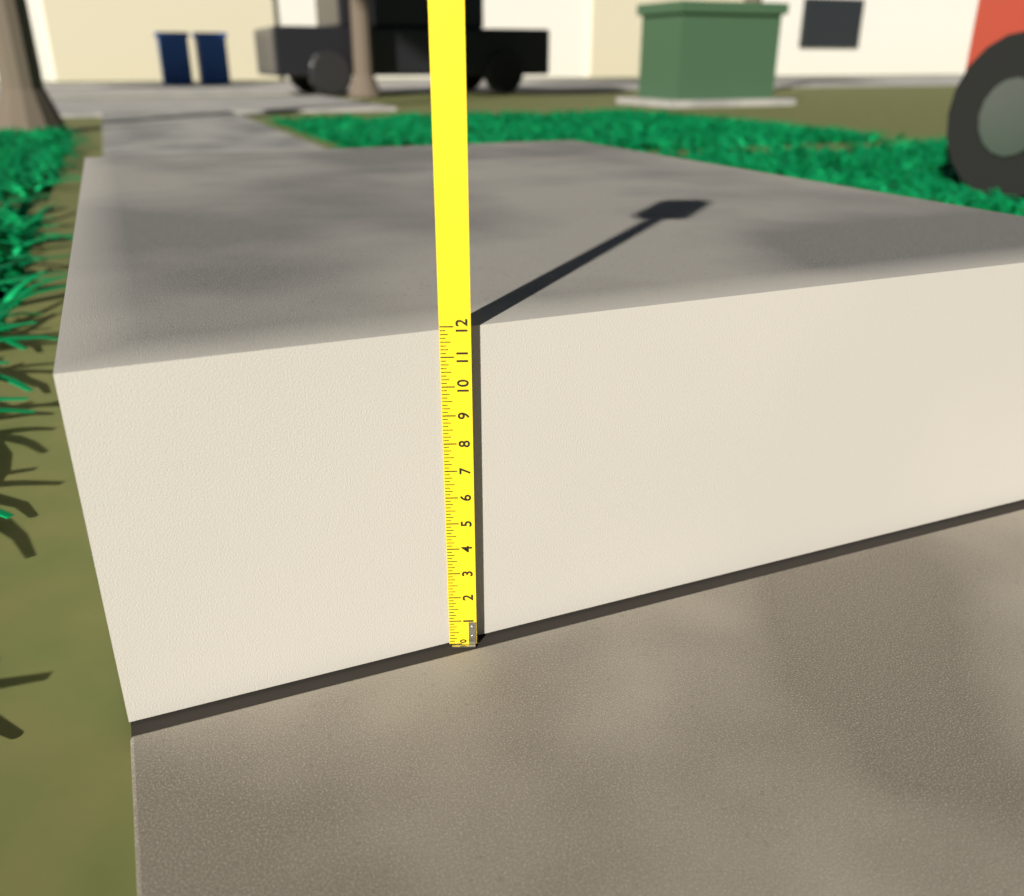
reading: 11.875 (no unit)
